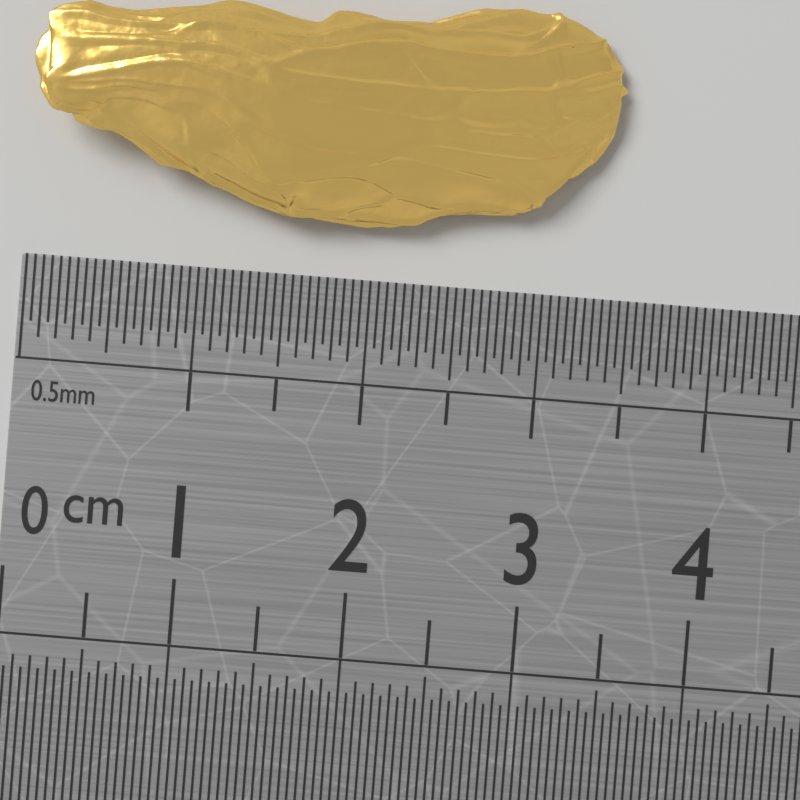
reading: 3.40 cm
